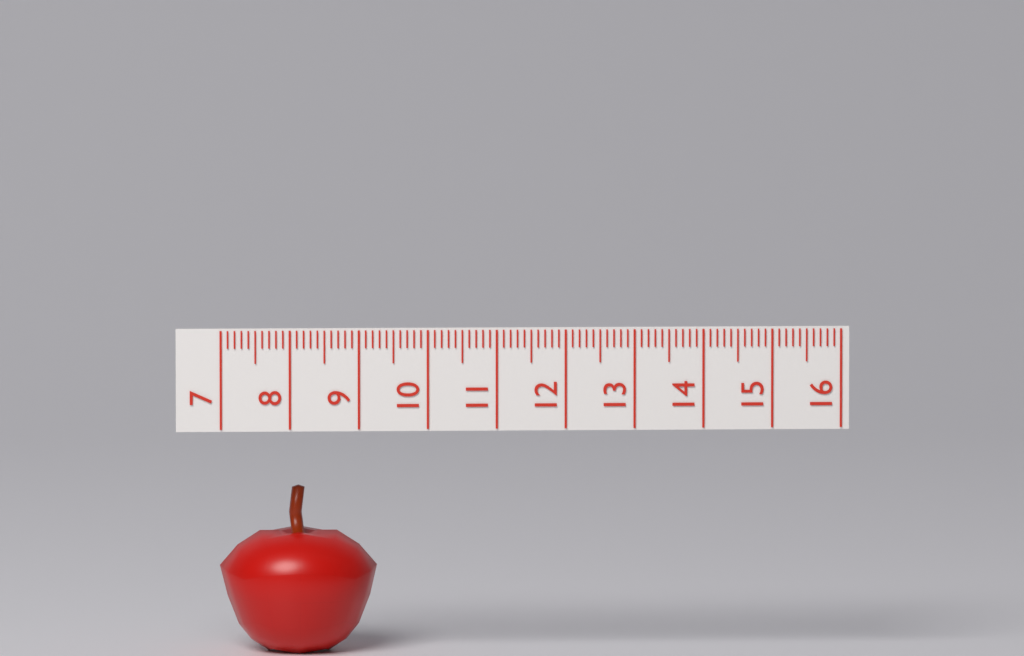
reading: 9.3 (no unit)
